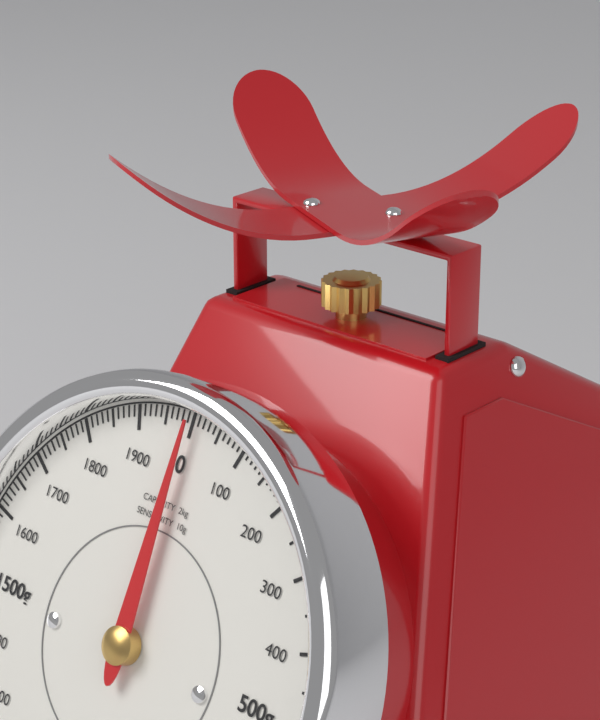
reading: 0 g
